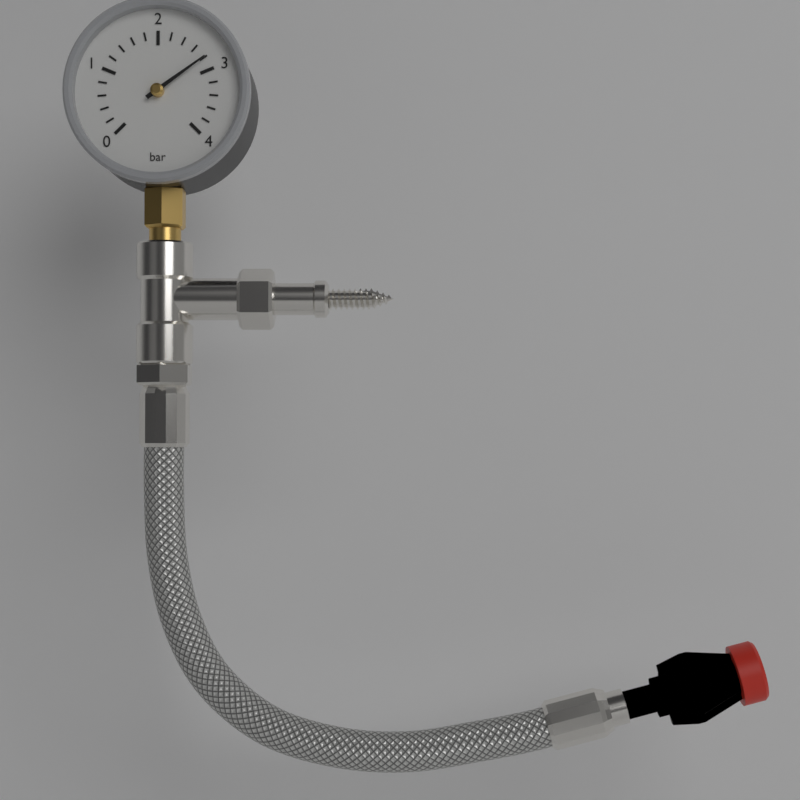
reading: 2.8 bar
